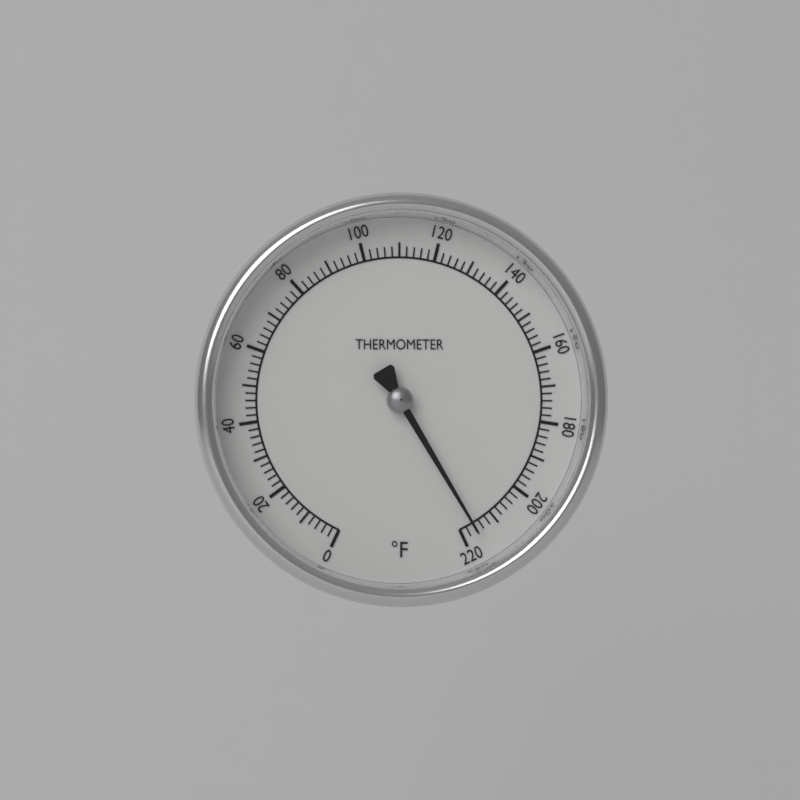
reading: 216 °F
